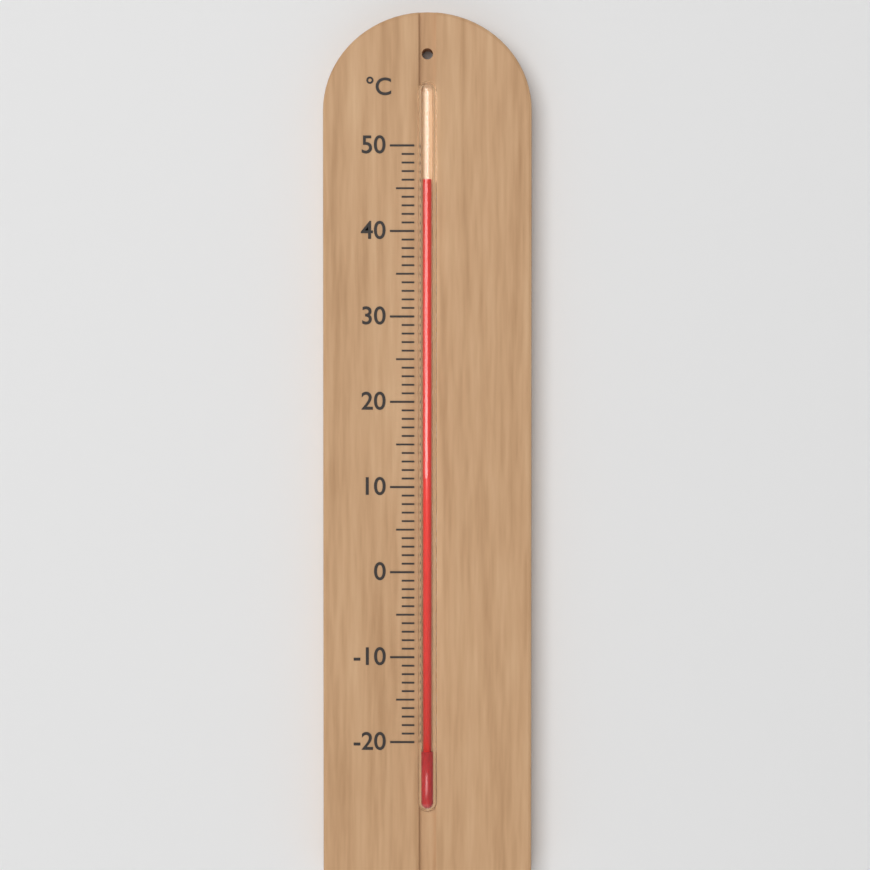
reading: 46 °C
